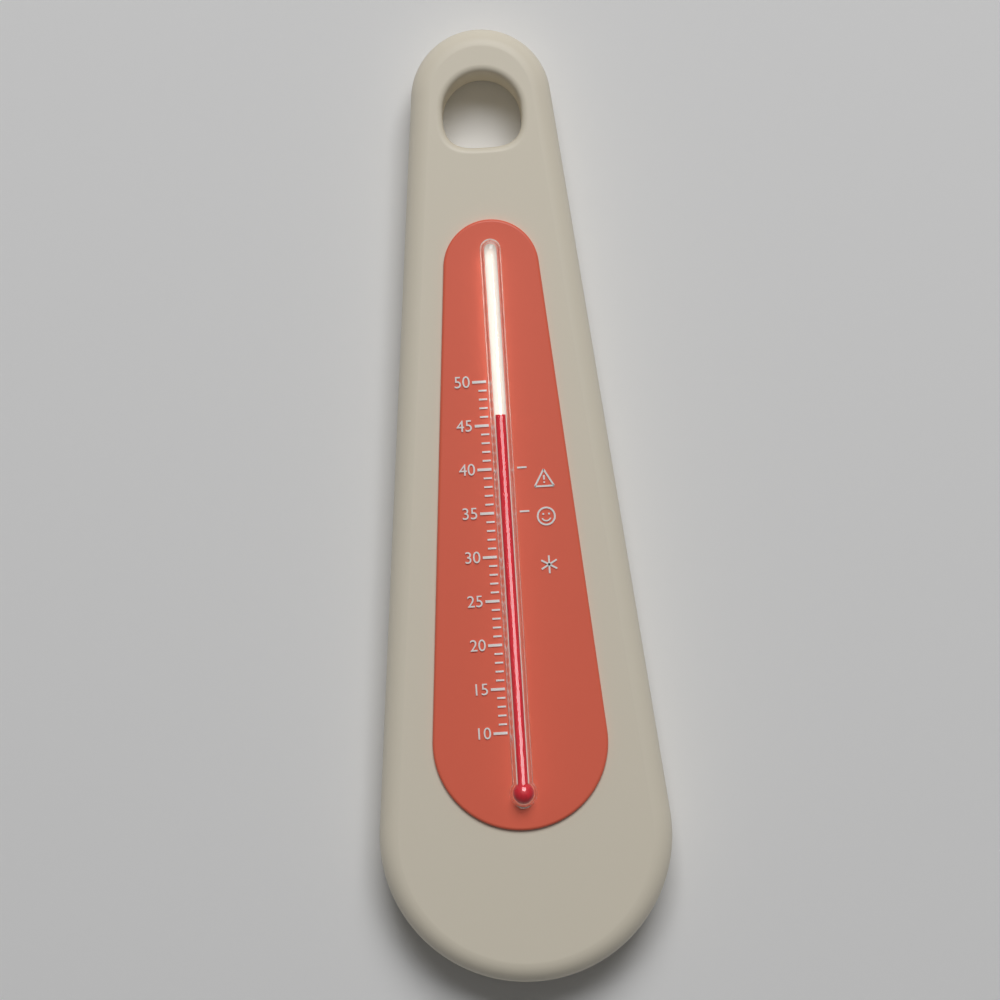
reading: 46 (no unit)
